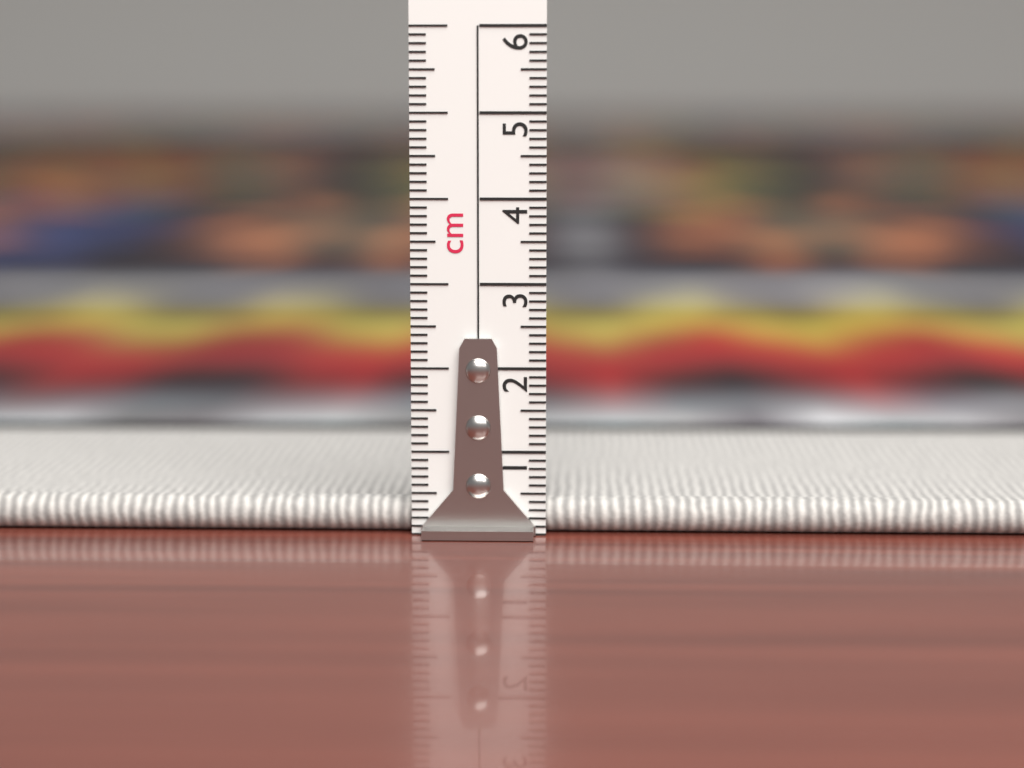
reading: 0.4 cm
